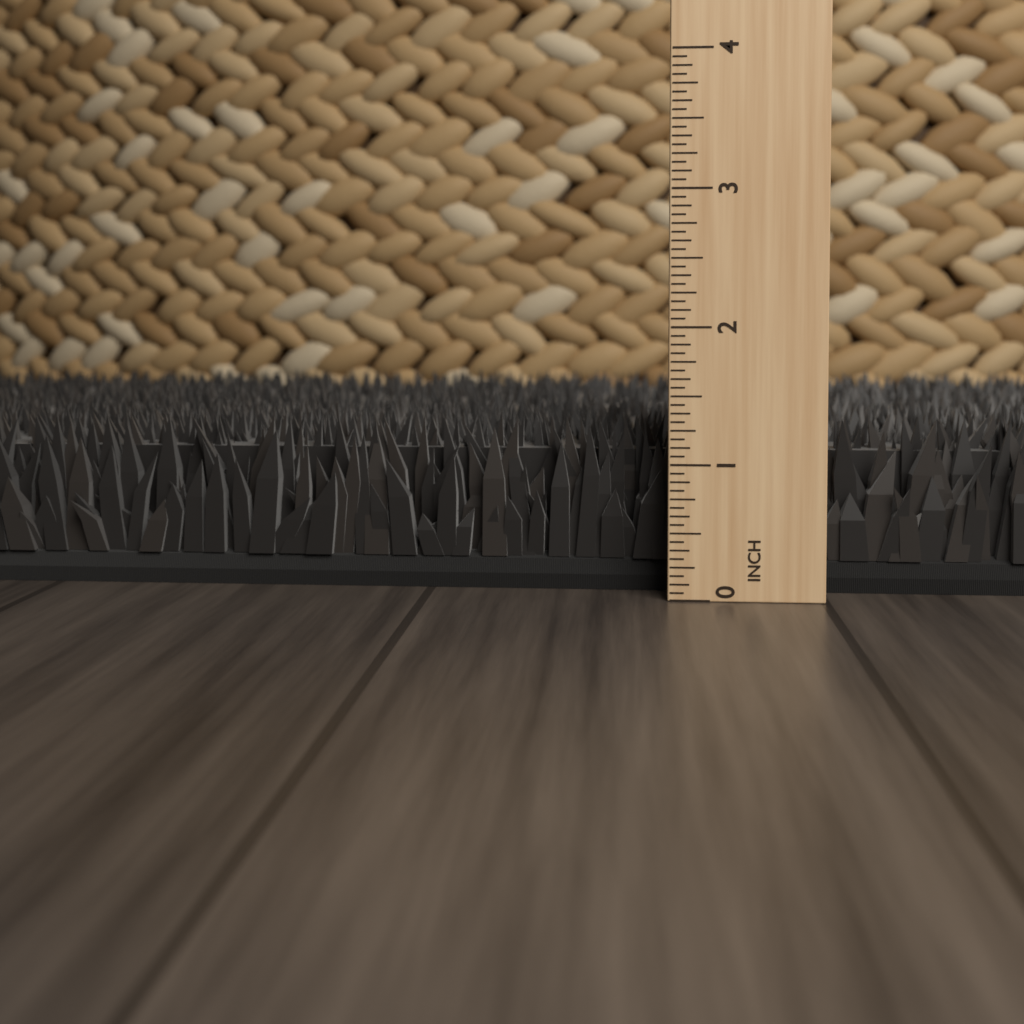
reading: 1.3125 in
